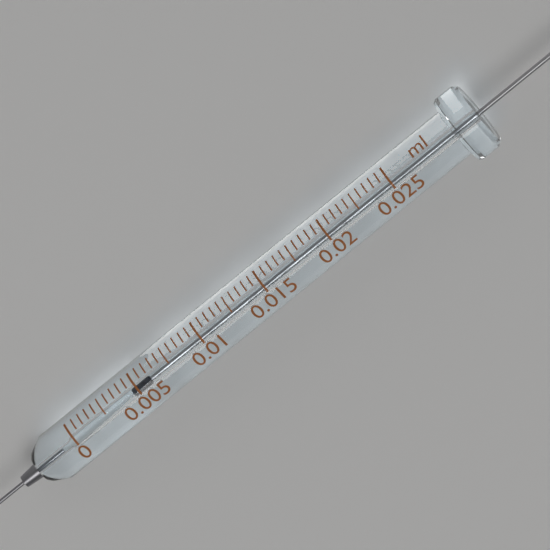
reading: 0.0045 ml
